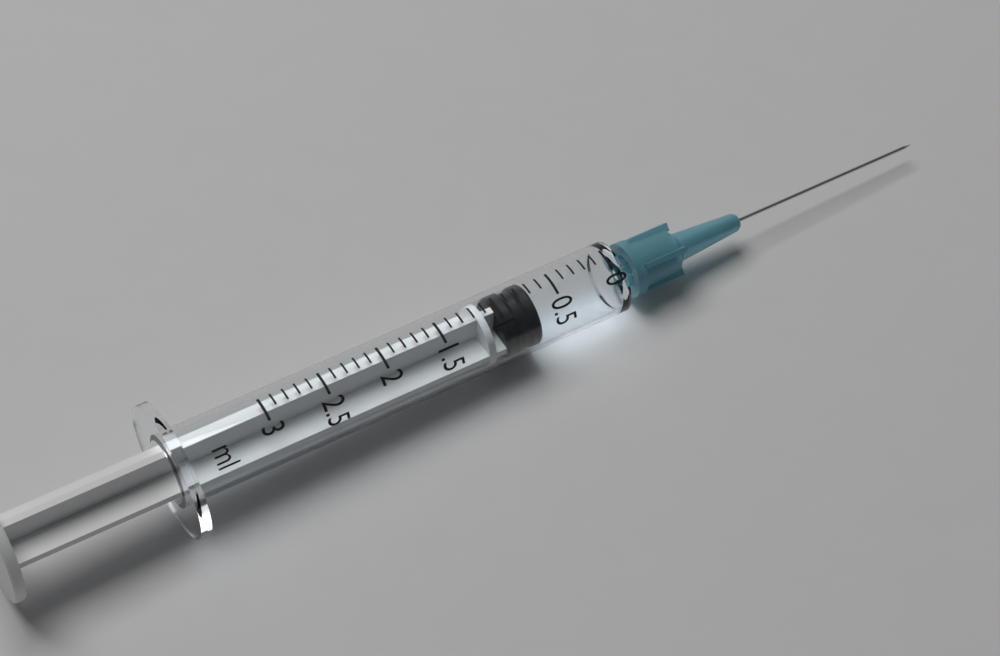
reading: 0.7 ml
